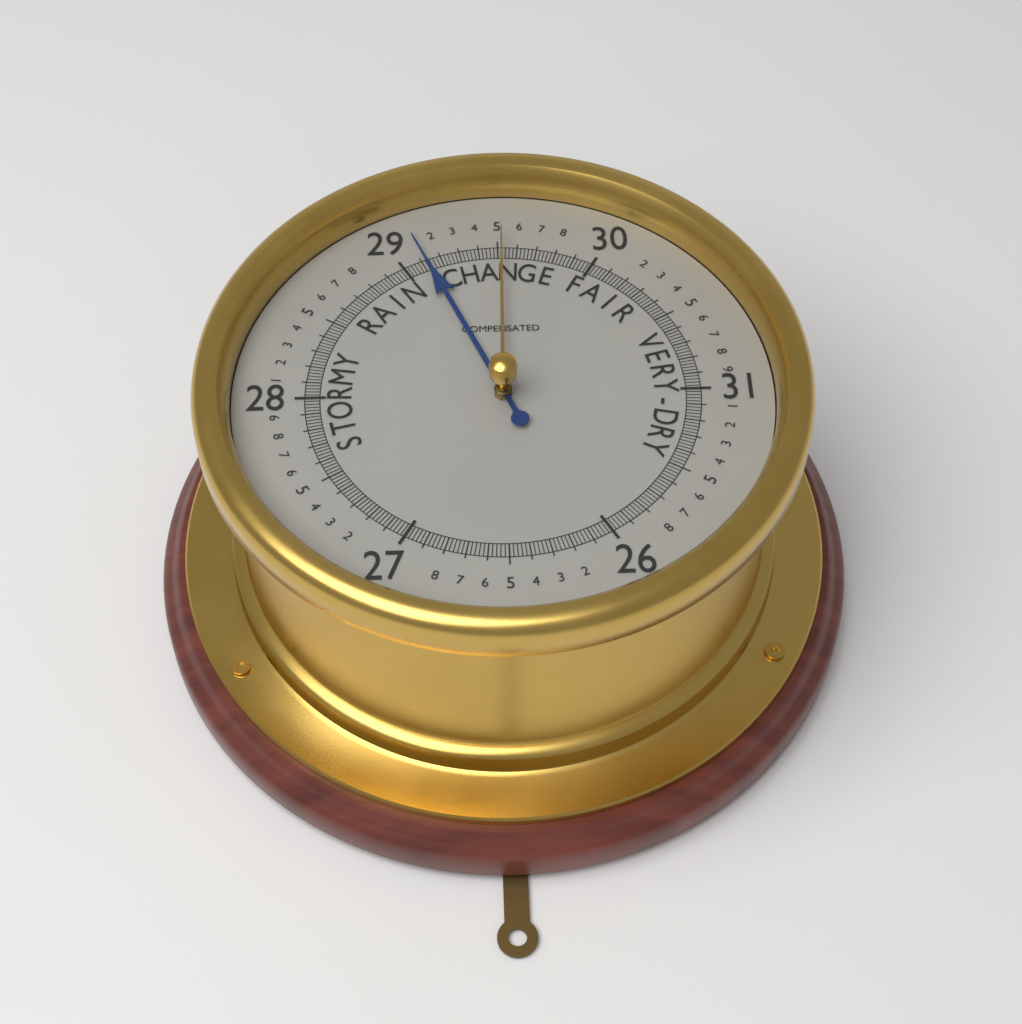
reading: 29.12 (no unit)
